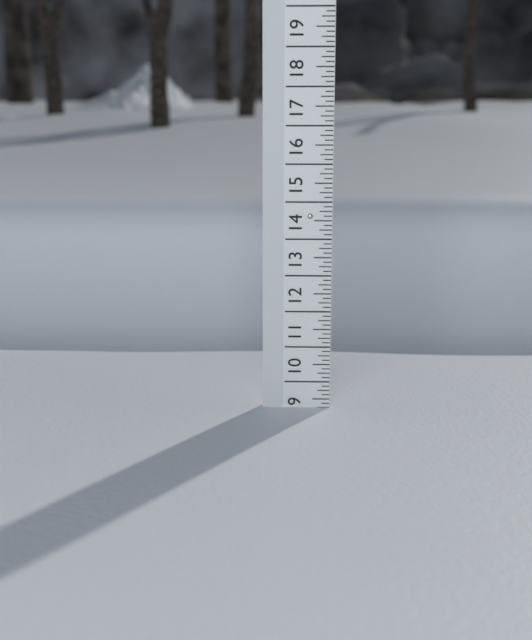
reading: 9.250 (no unit)
